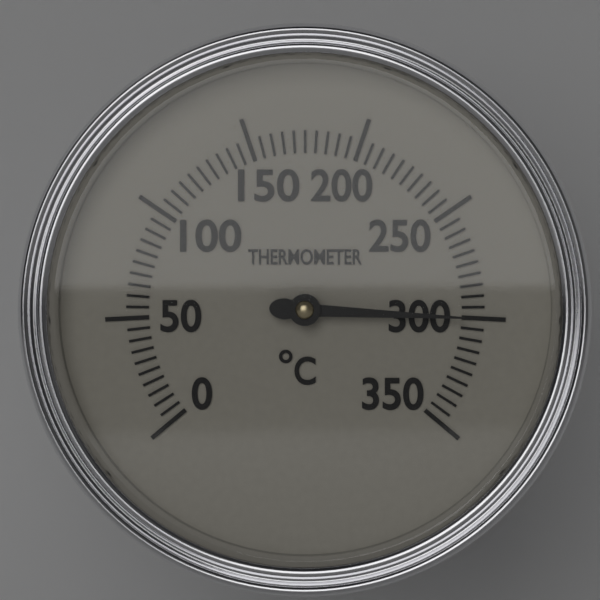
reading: 300 °C
